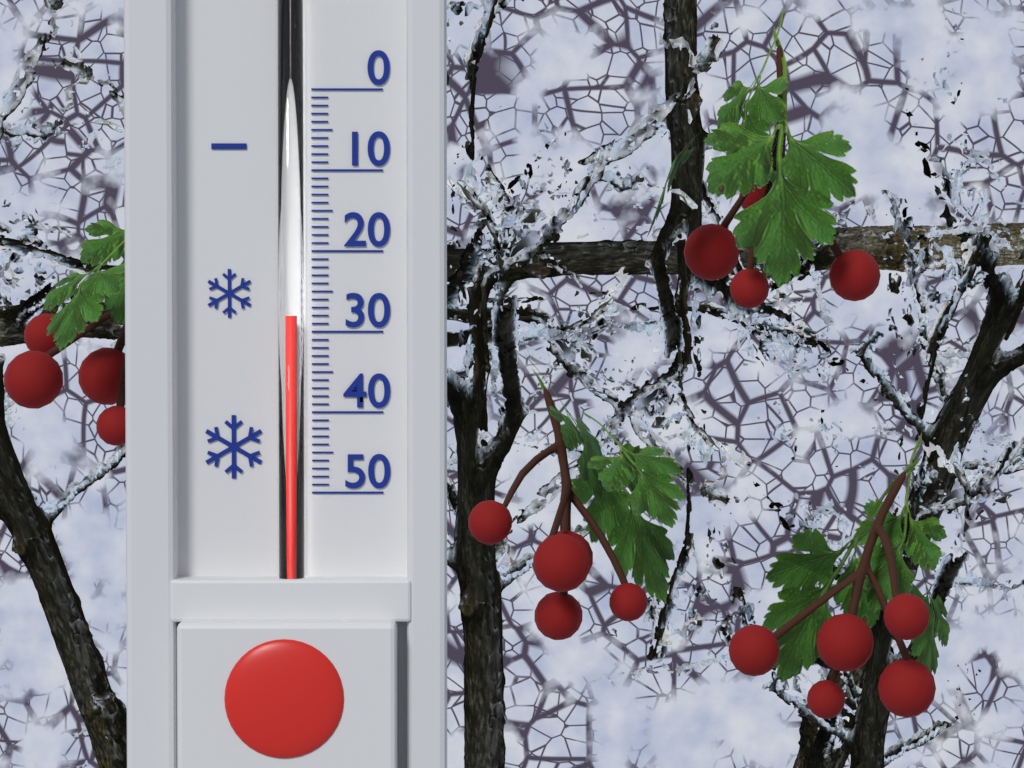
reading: 28 (no unit)
